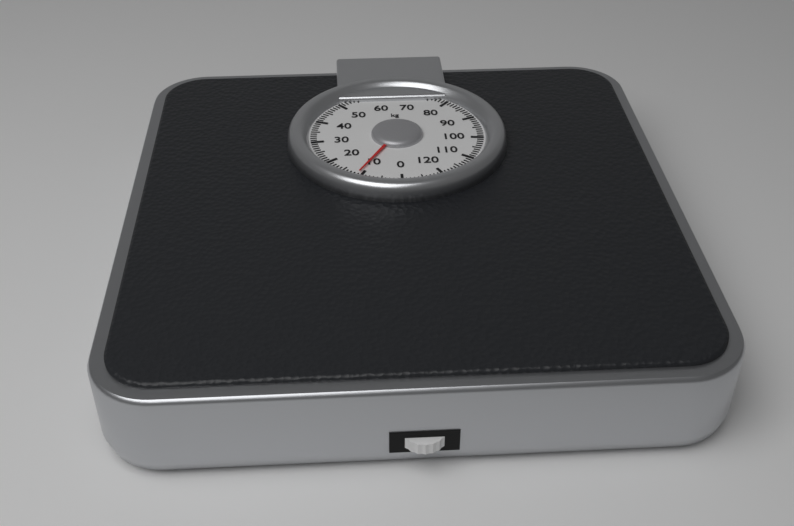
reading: 11 kg
